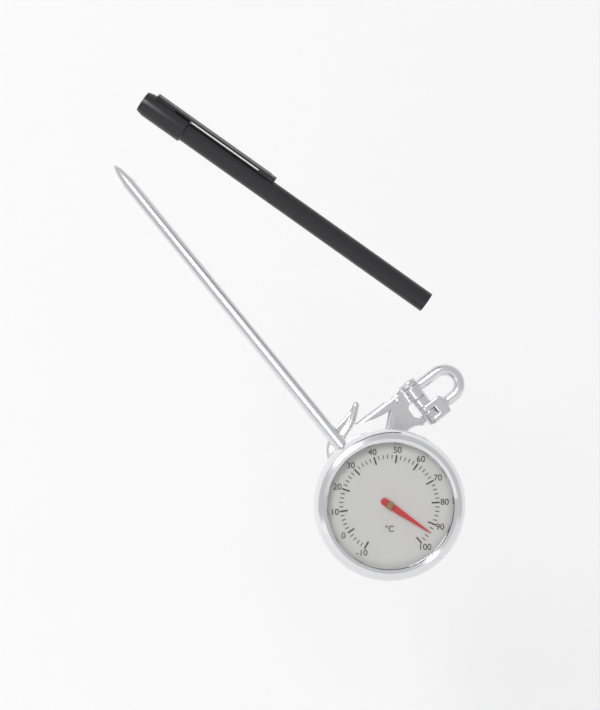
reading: 94 °C
